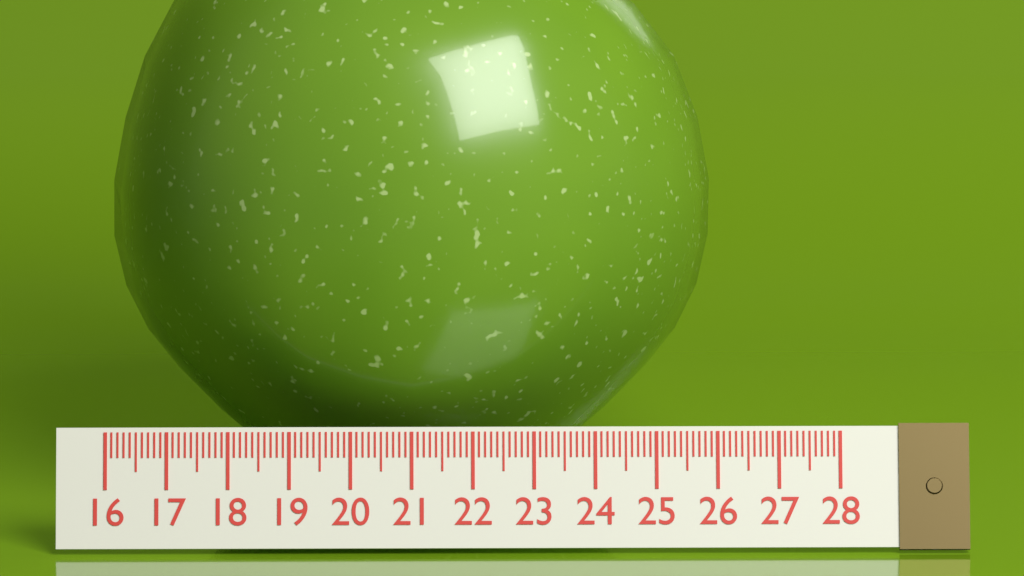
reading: 26.0 (no unit)
